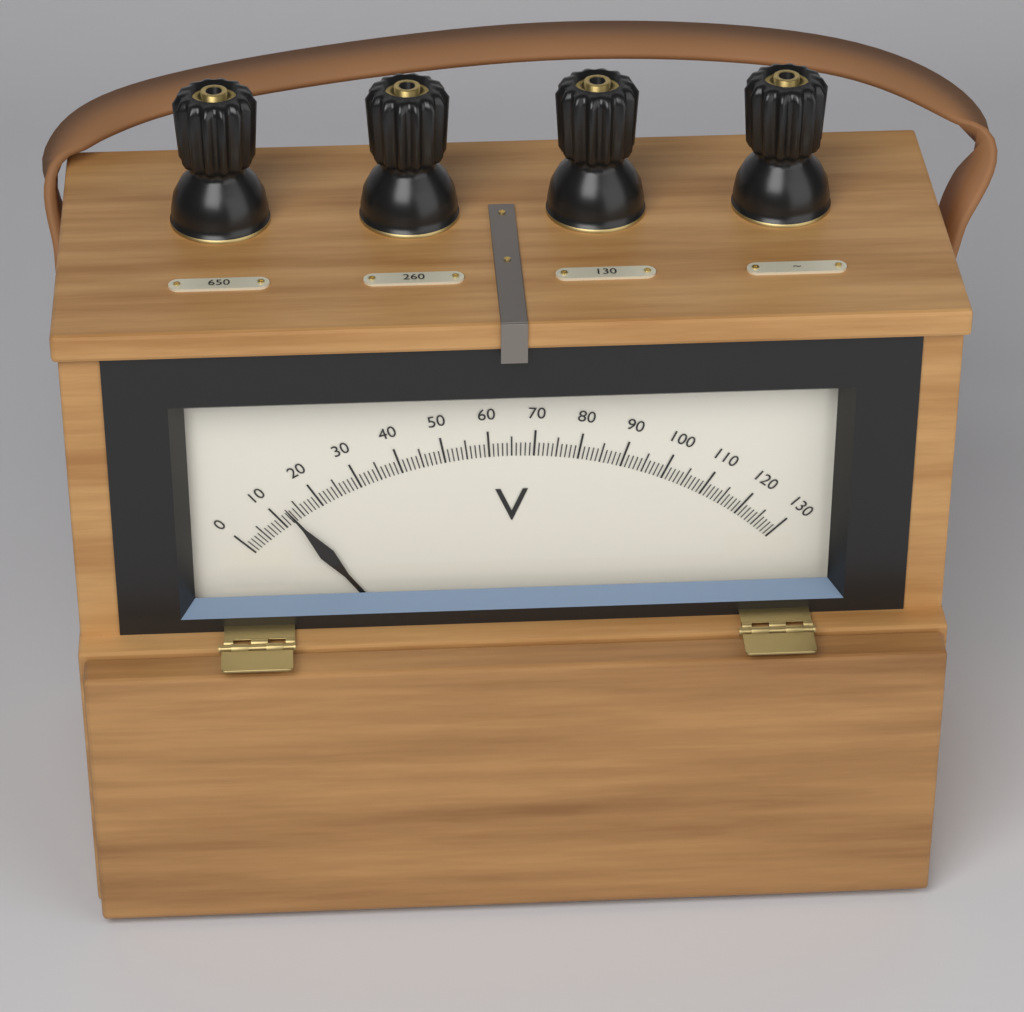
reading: 13 V
